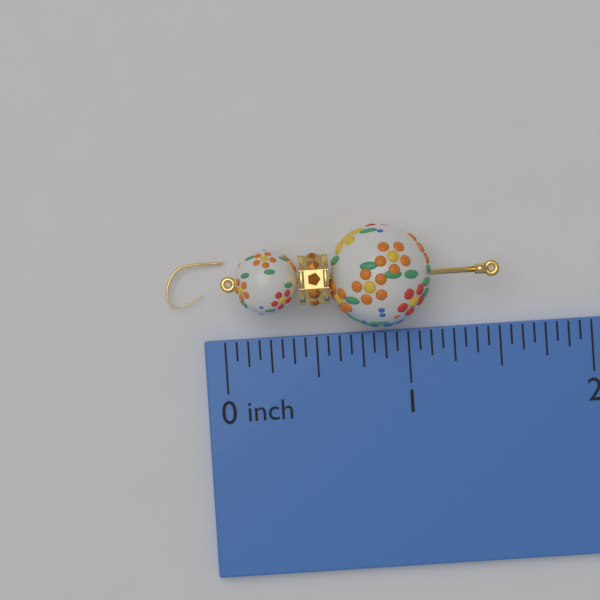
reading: 1.5000 inch
